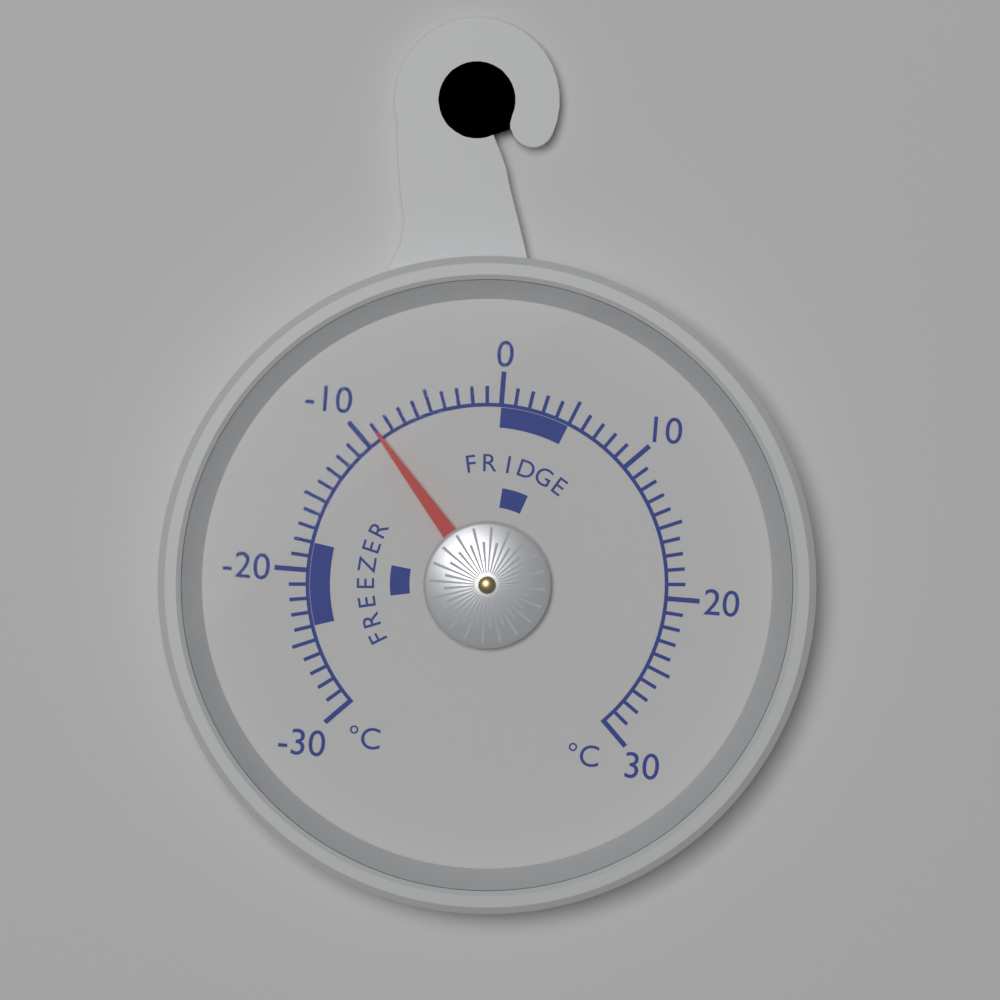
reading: -9 °C
